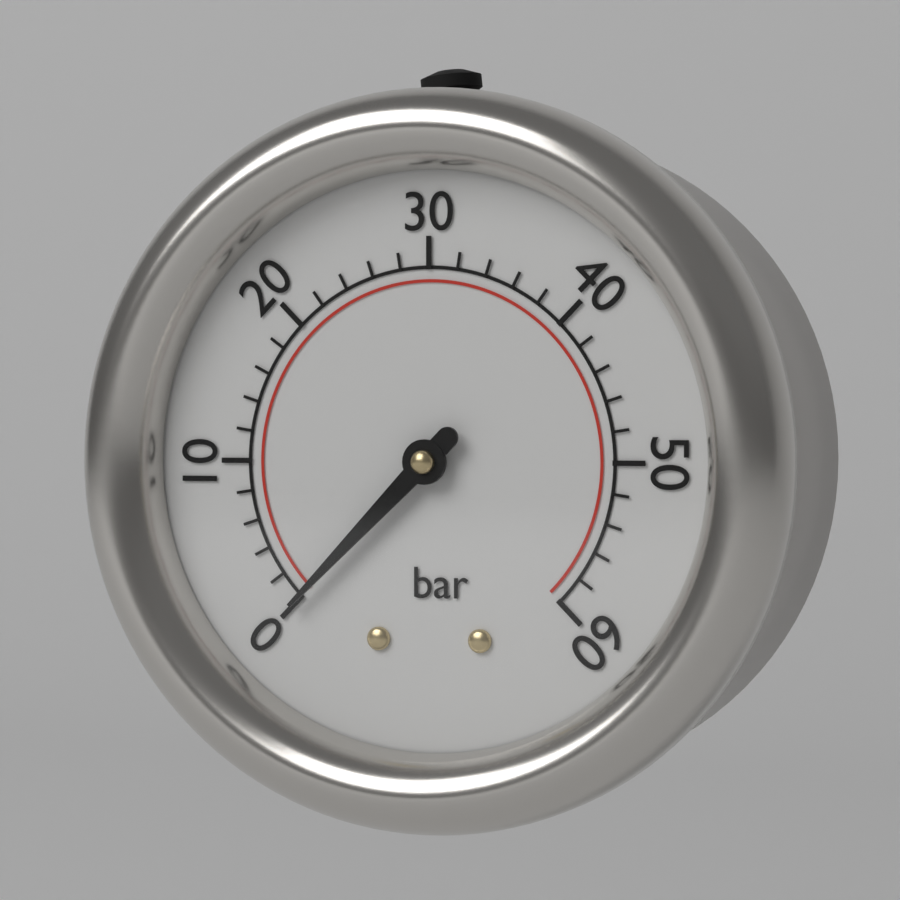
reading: 0 bar
